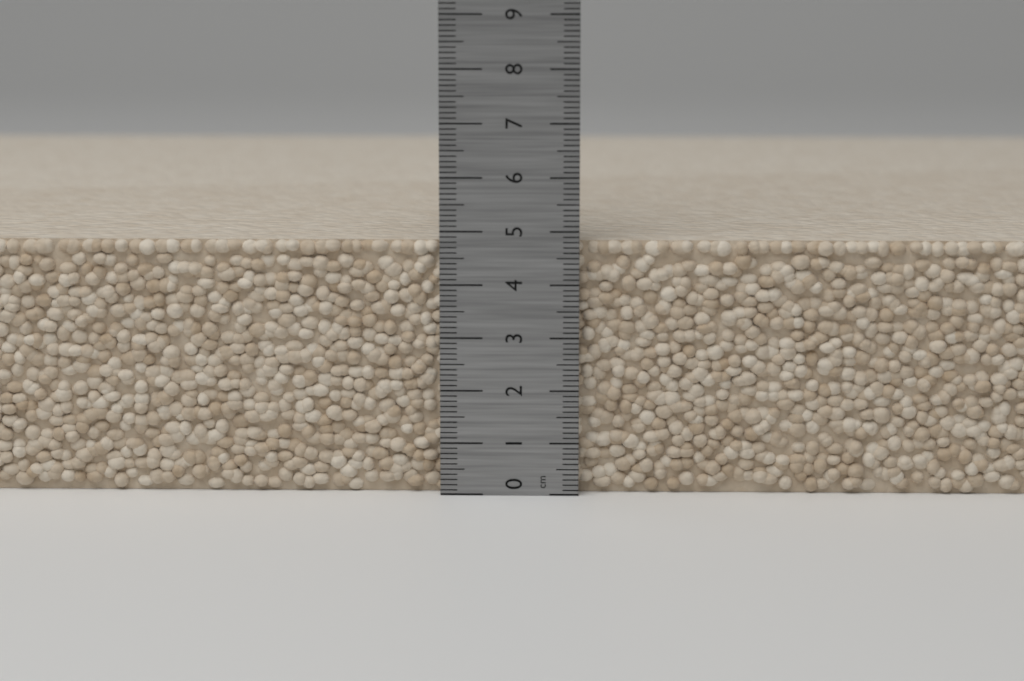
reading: 4.8 cm
